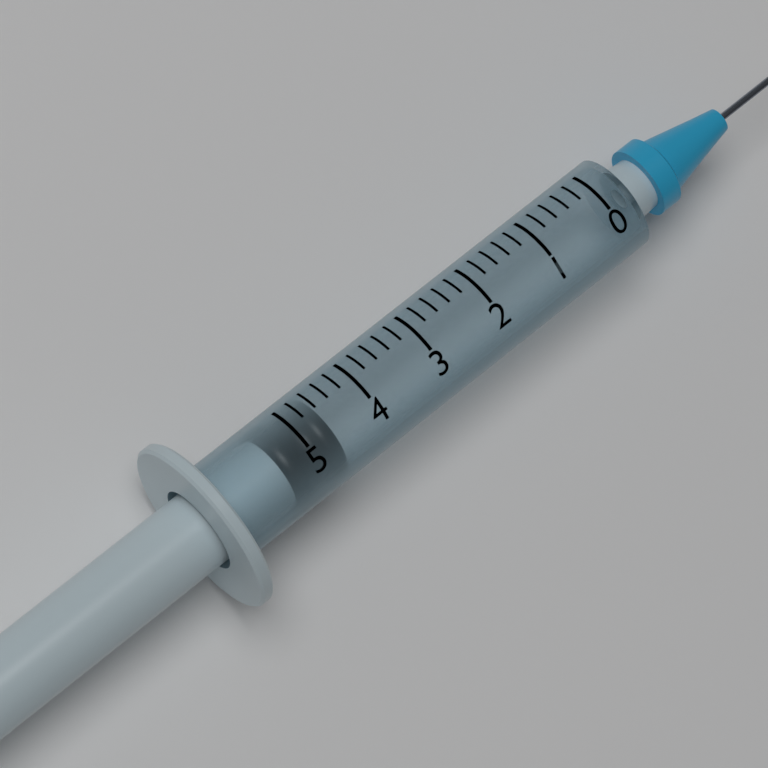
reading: 4.6 (no unit)
